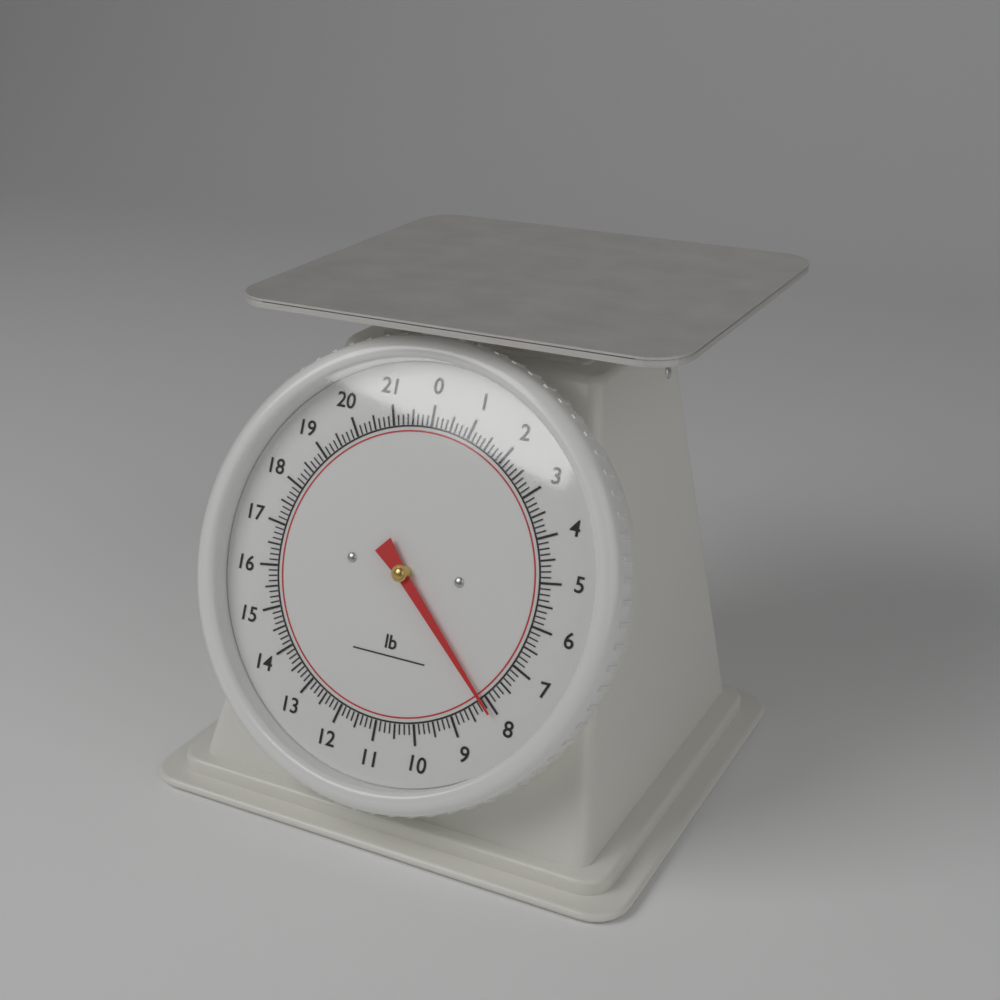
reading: 8.125 lb
